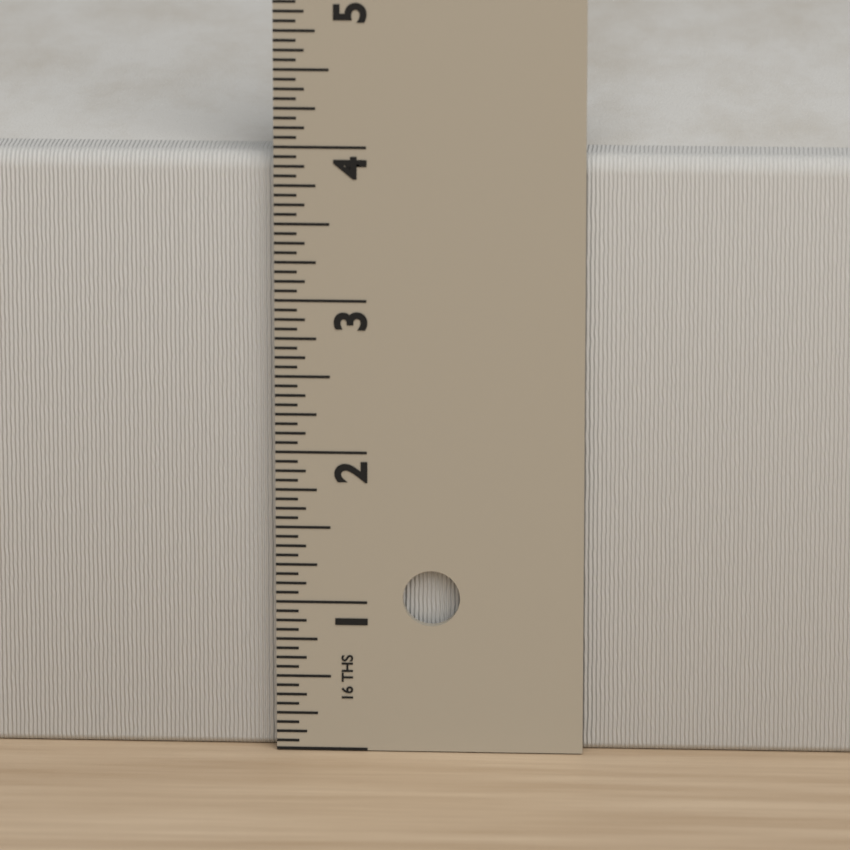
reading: 3.9375 in
